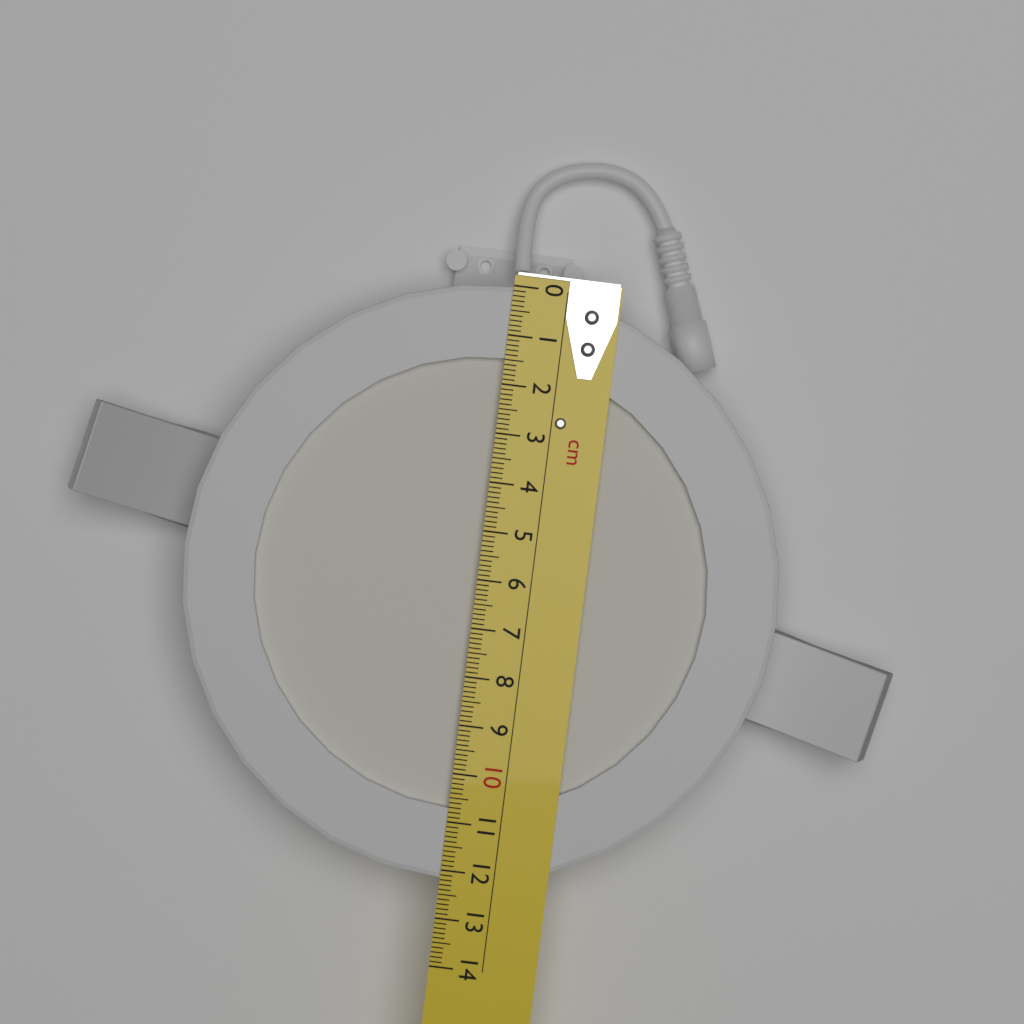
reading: 12.2 cm
